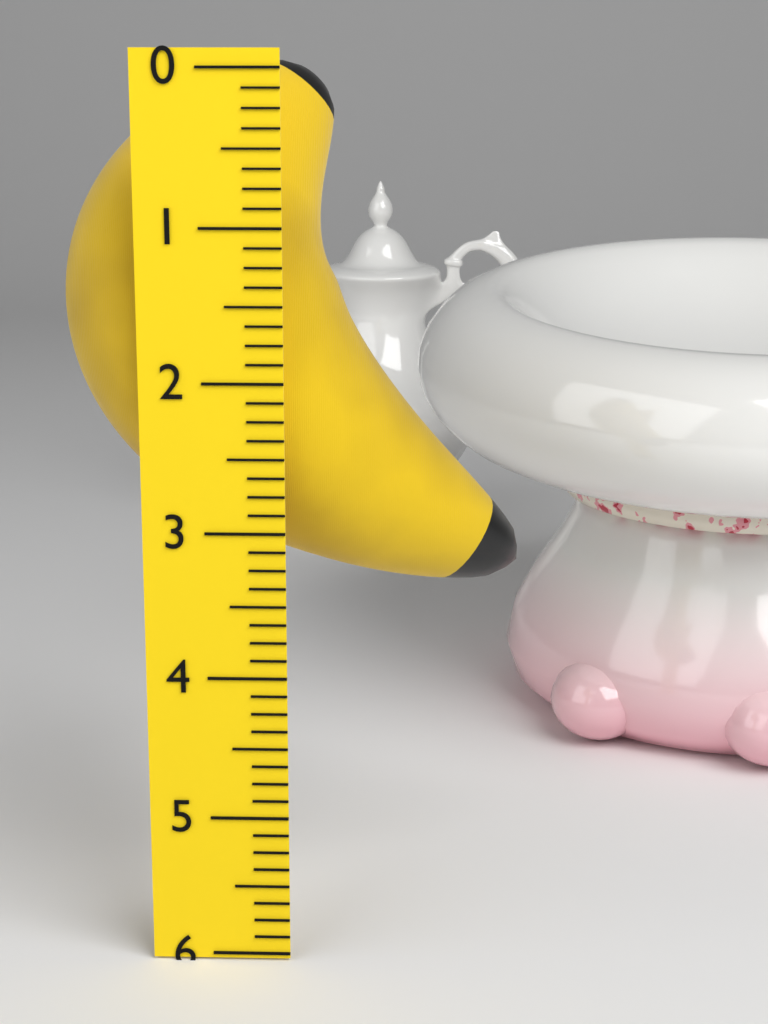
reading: 3.625 (no unit)
